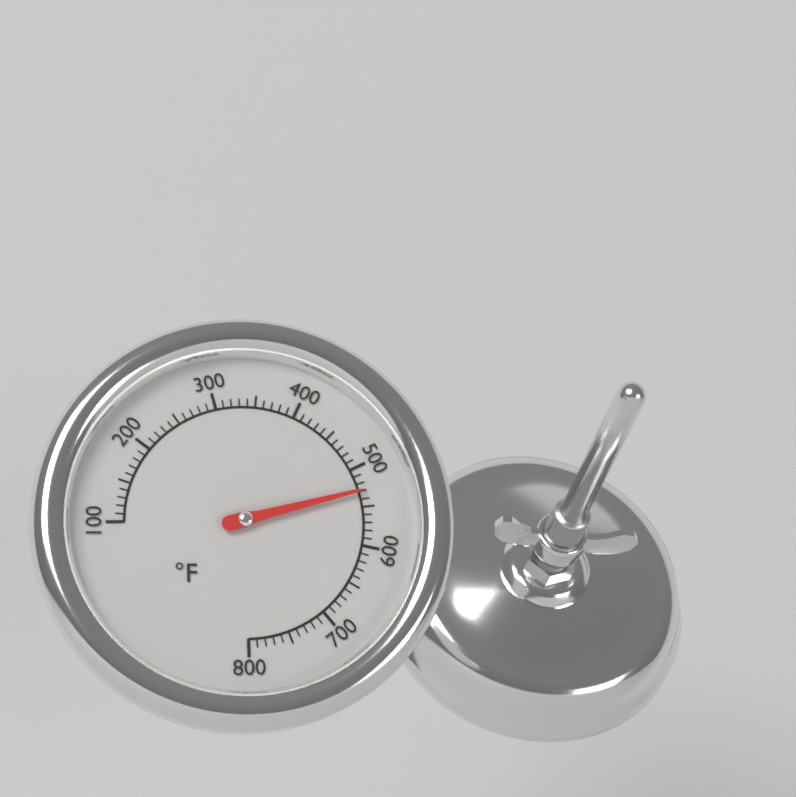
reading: 530 °F
